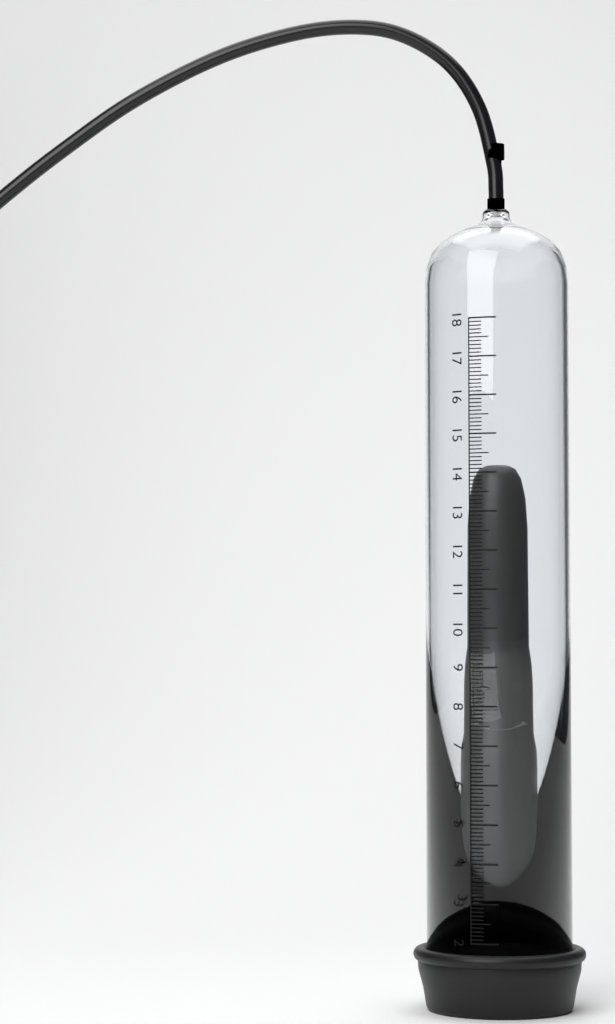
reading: 14.3 (no unit)
